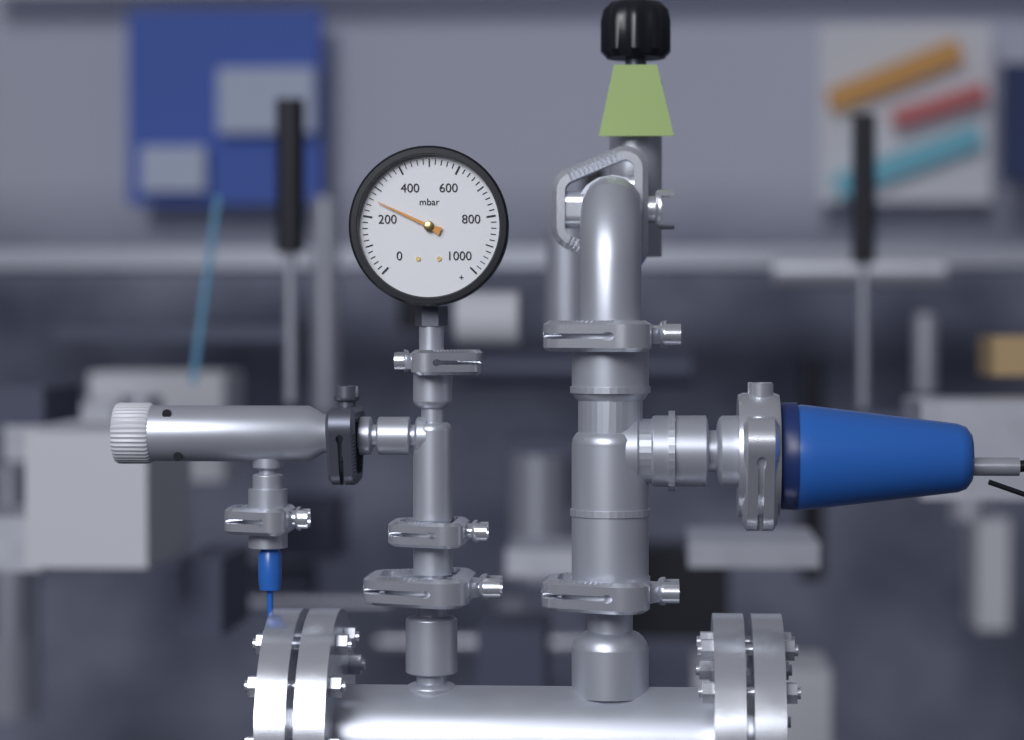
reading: 260 mbar
